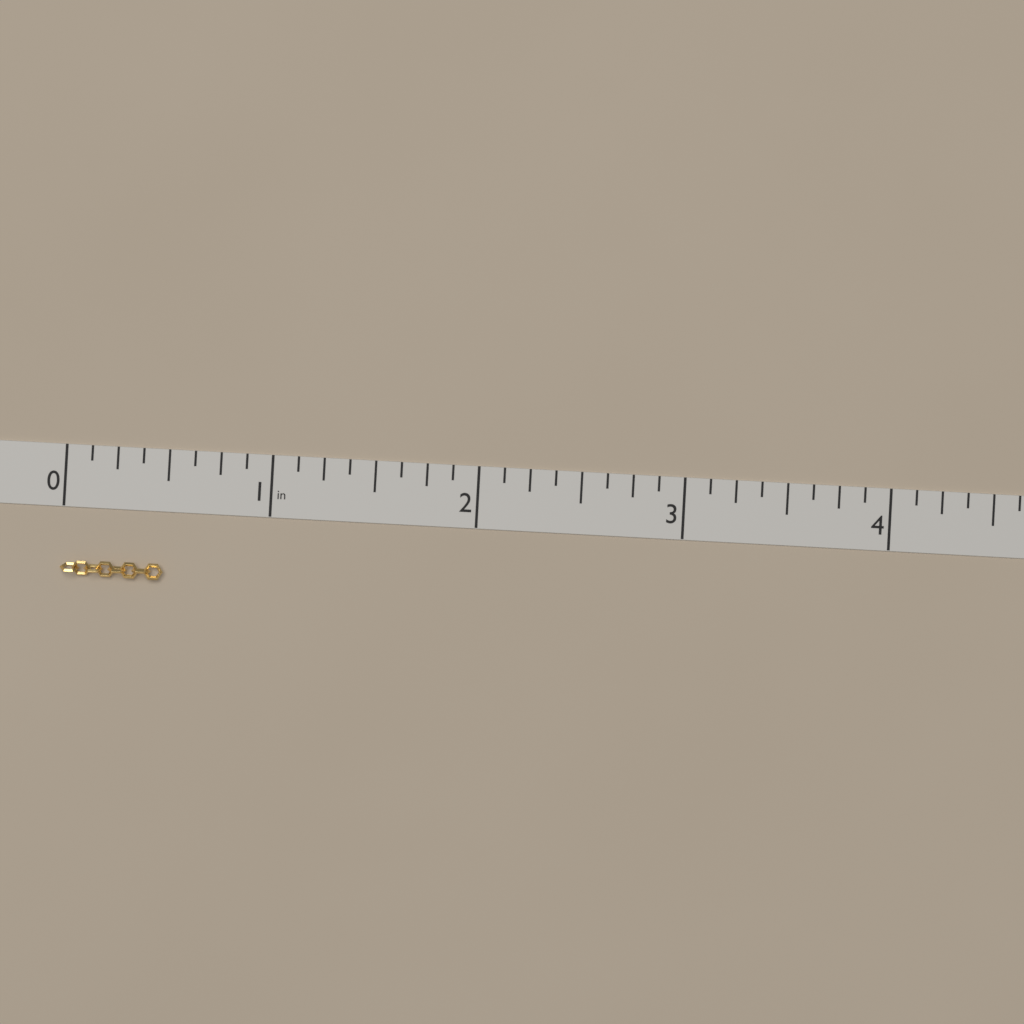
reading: 0.500 in
